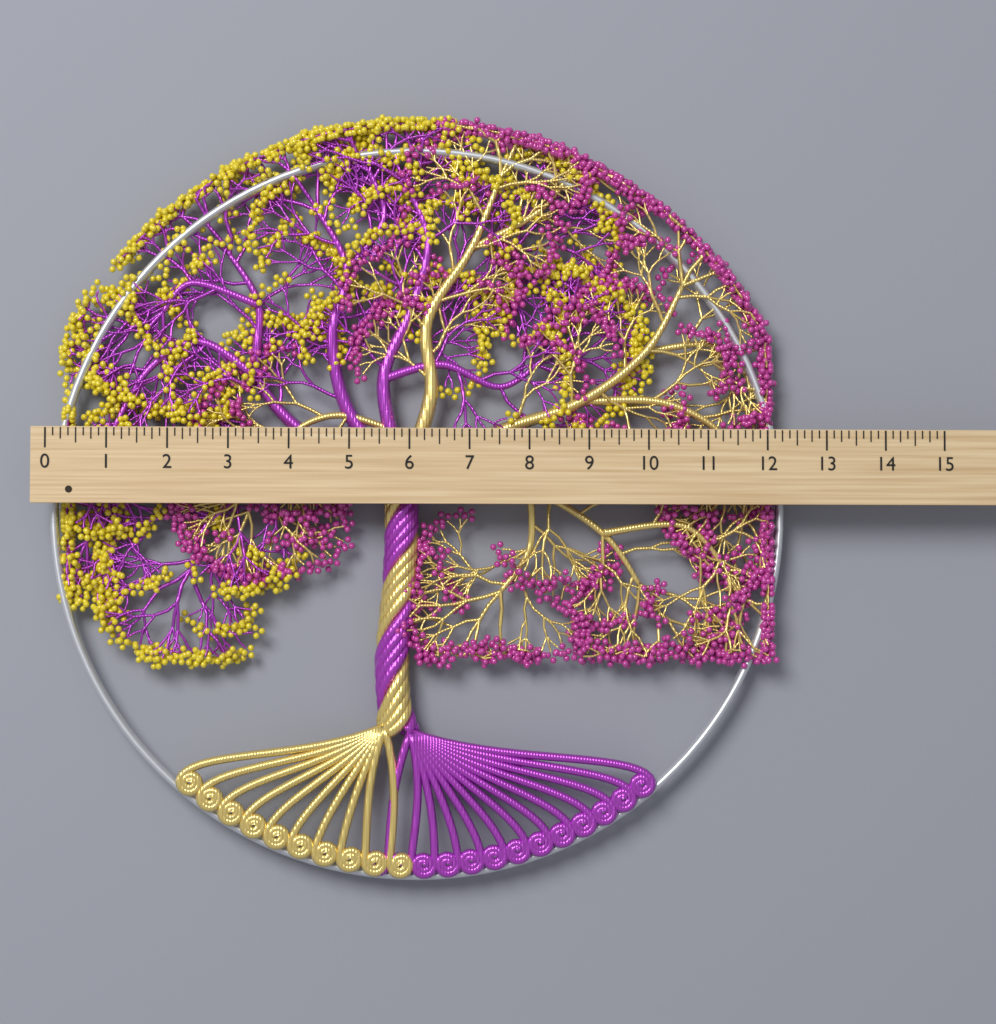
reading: 12.375 (no unit)
